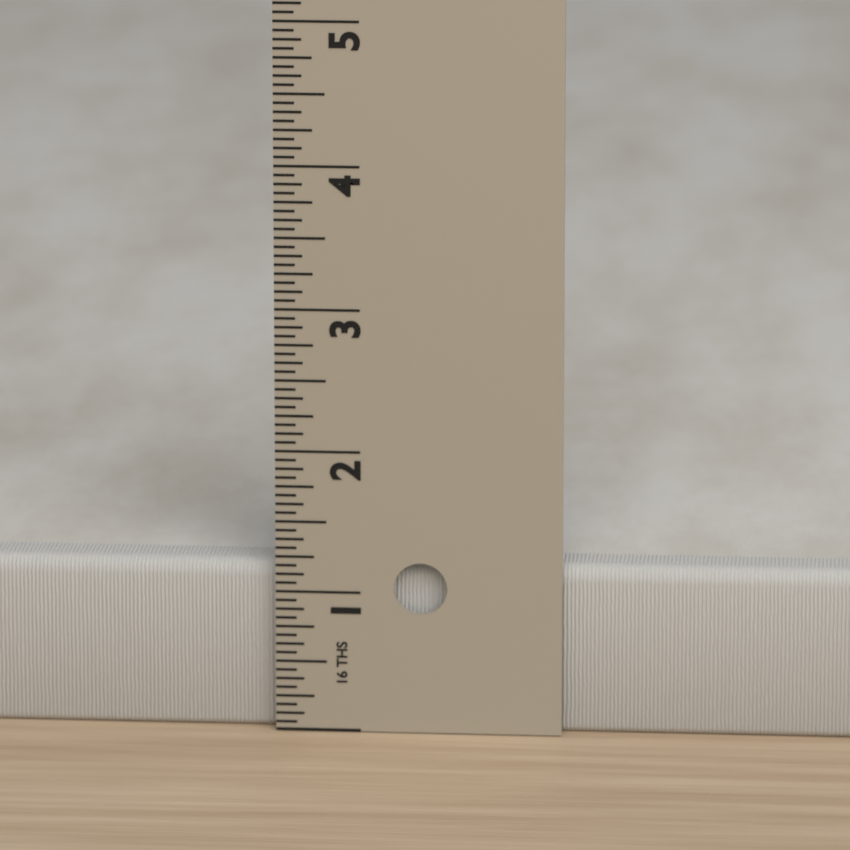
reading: 1.1875 in
